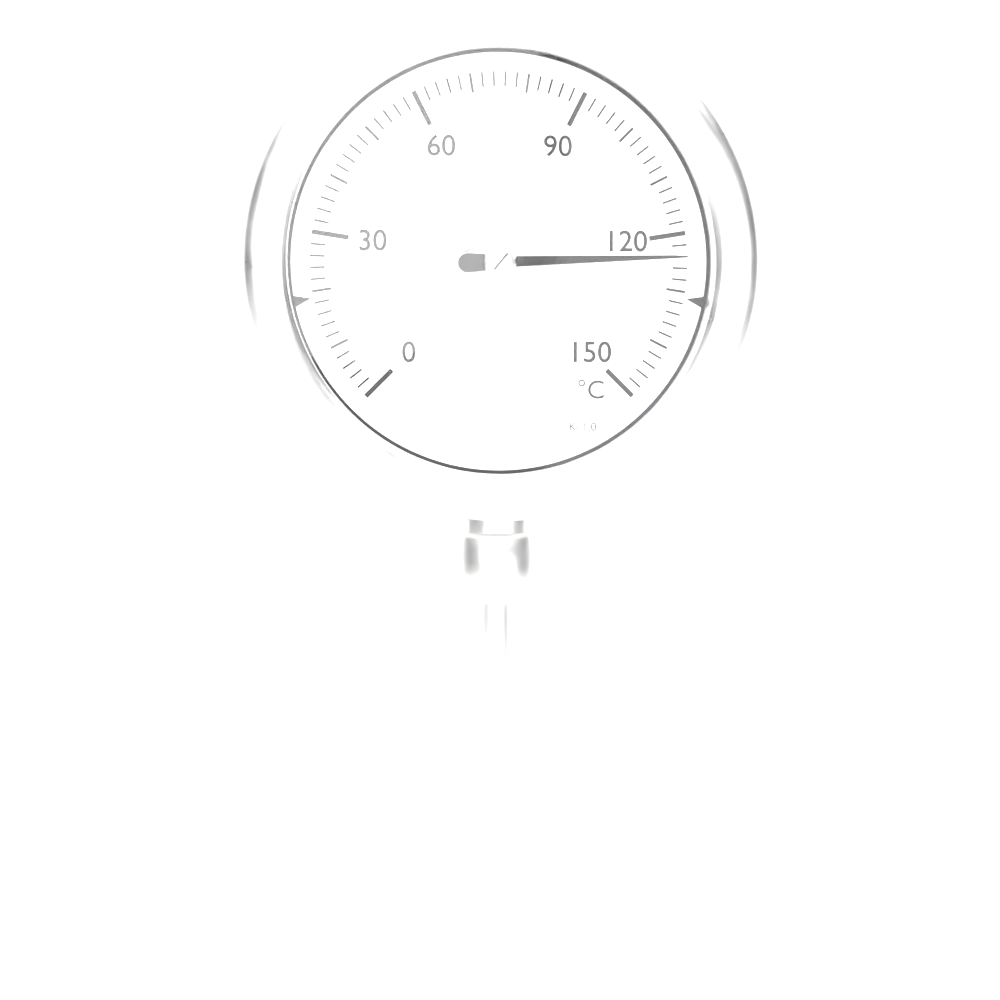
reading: 124 °C
